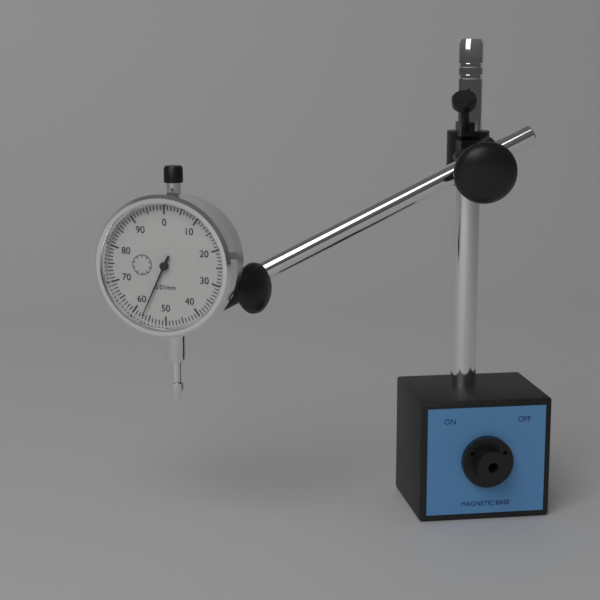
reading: 0.57 mm
